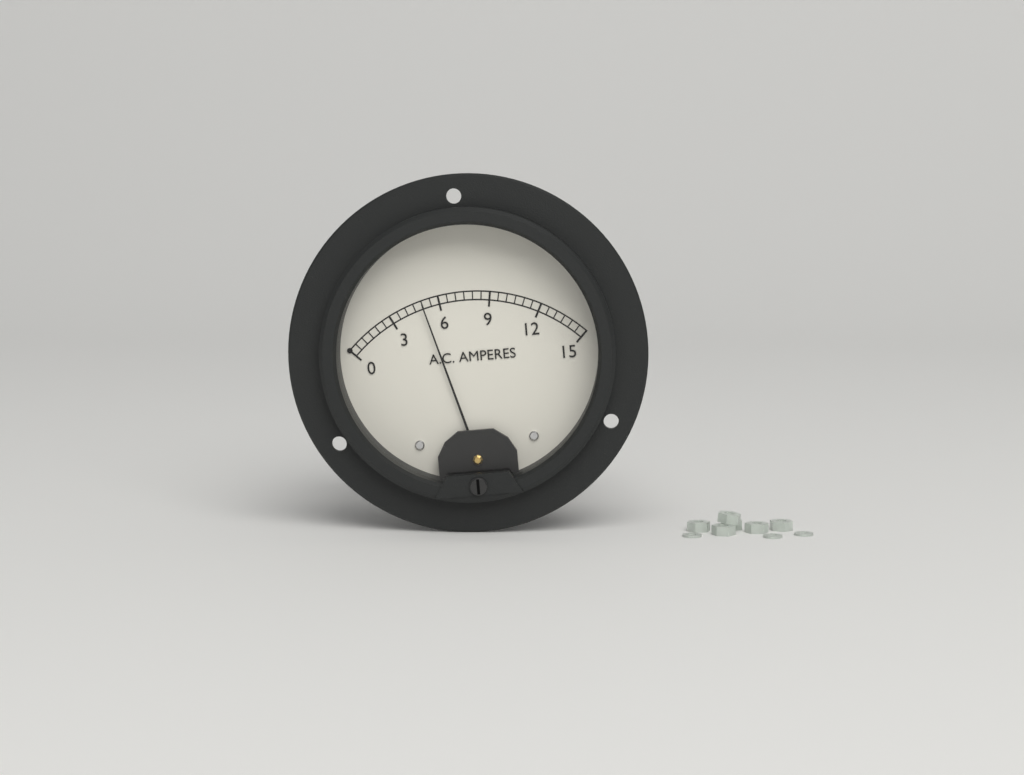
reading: 5.0 A
